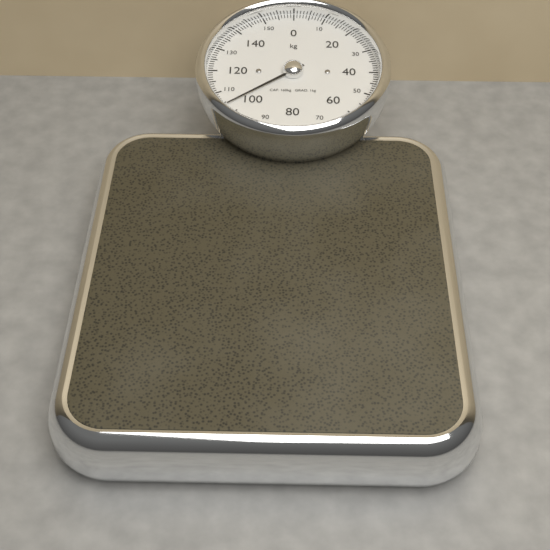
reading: 104 kg
